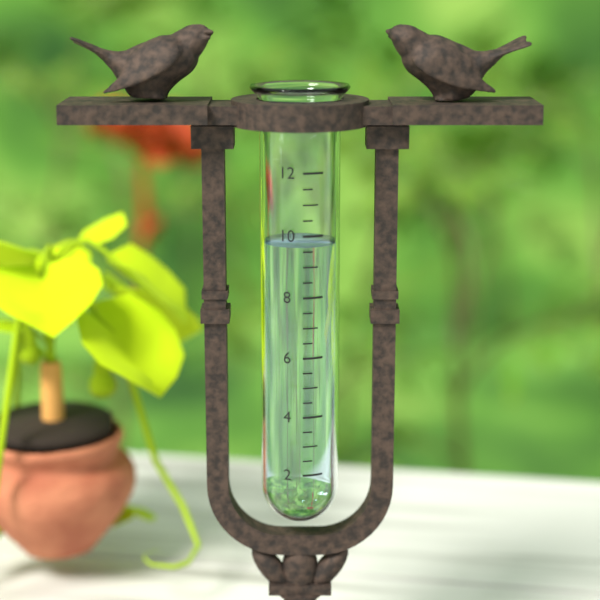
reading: 9.7 (no unit)
